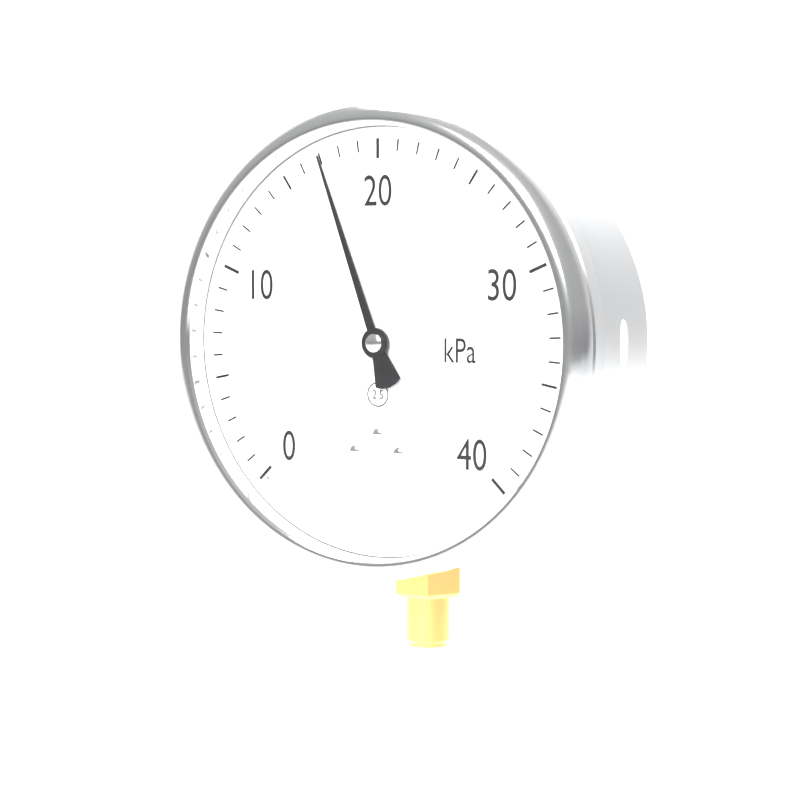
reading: 17 kPa
